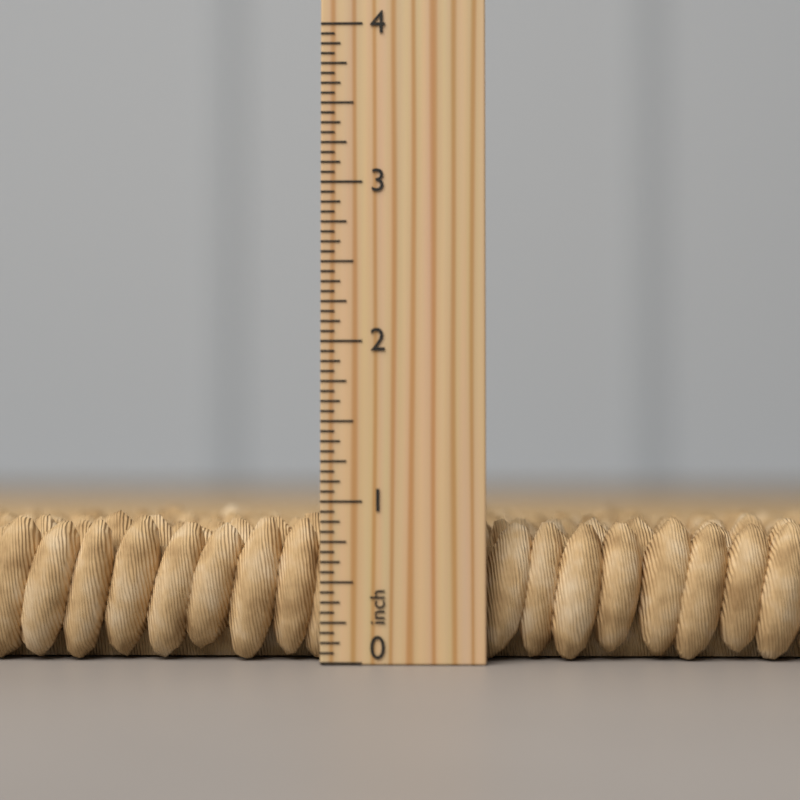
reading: 0.9375 inch
